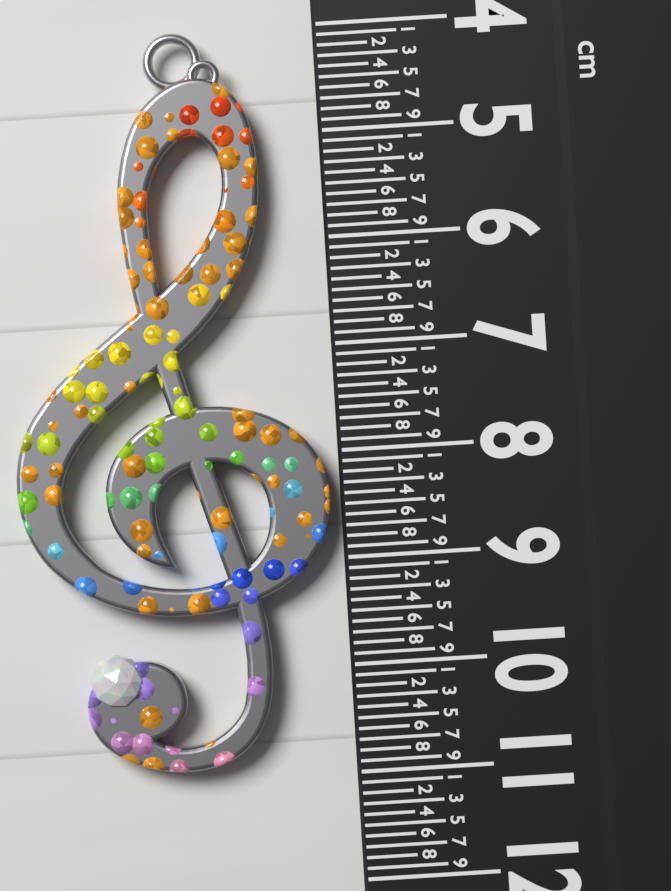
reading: 10.9 cm
